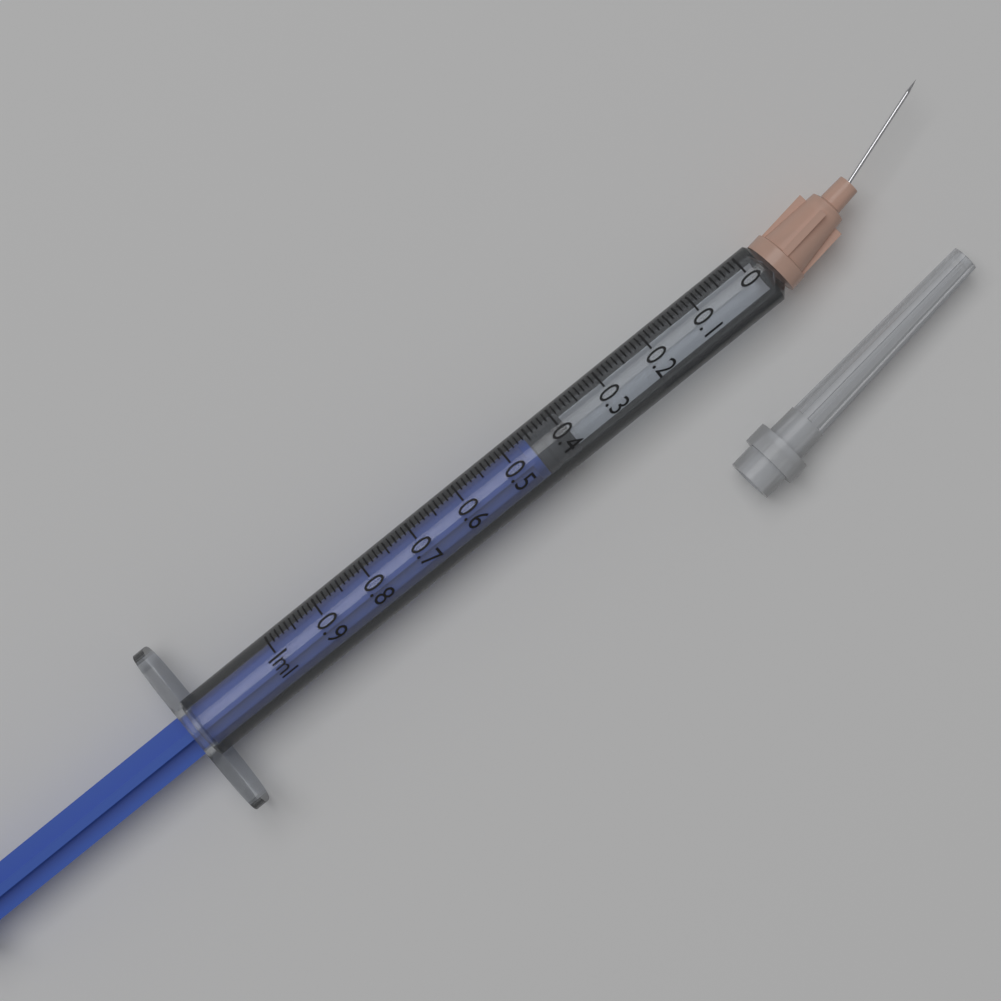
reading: 0.39 ml
